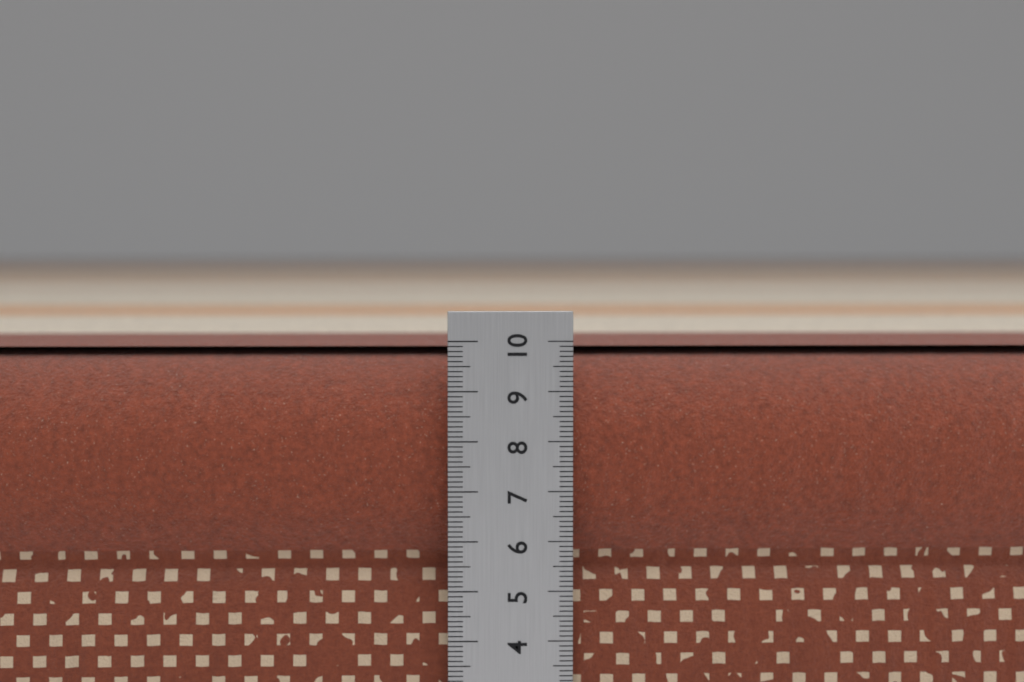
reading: 9.8 cm
